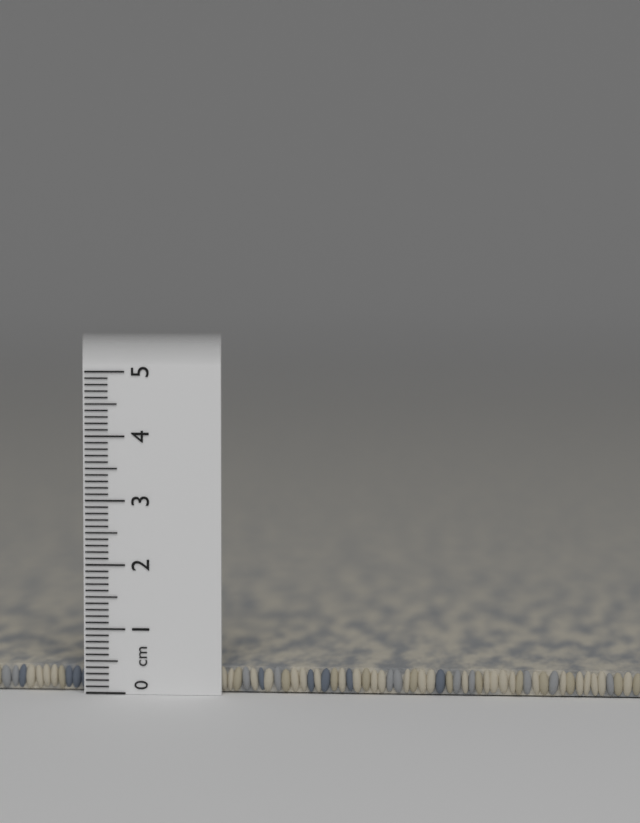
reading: 0.4 cm
